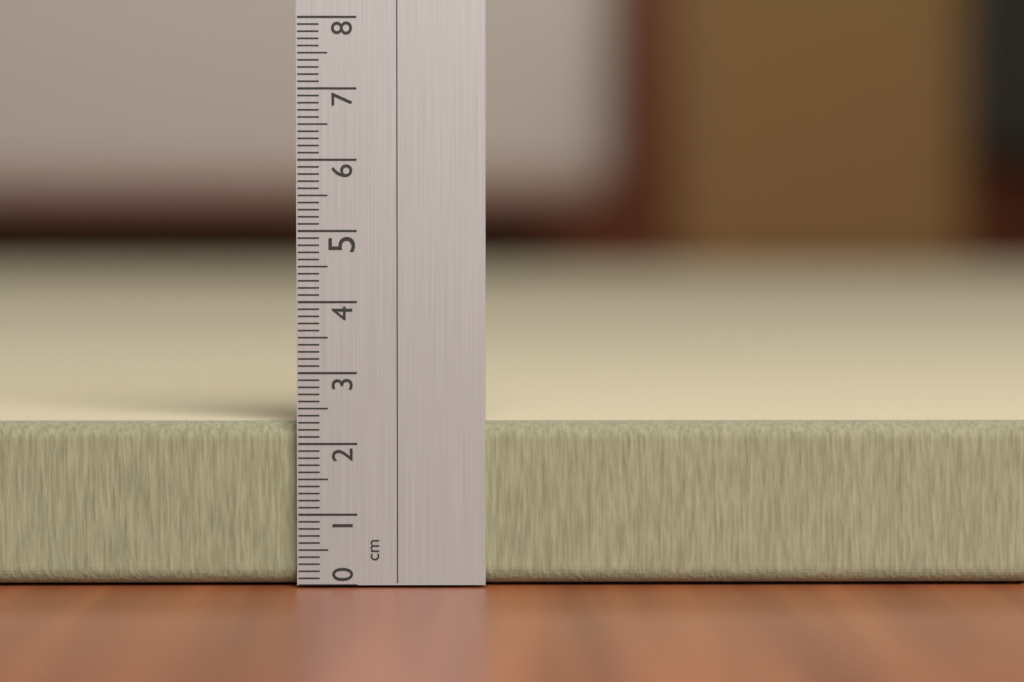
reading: 2.3 cm
